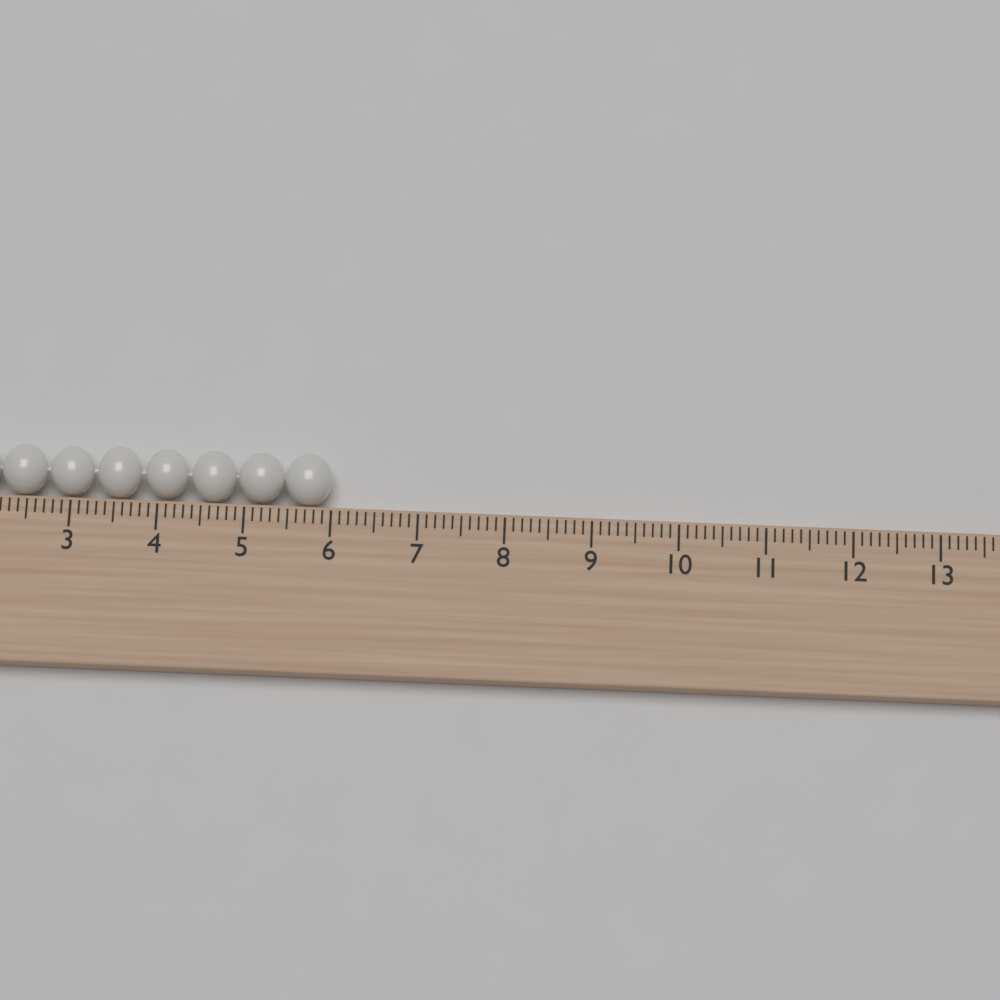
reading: 6.0 cm
